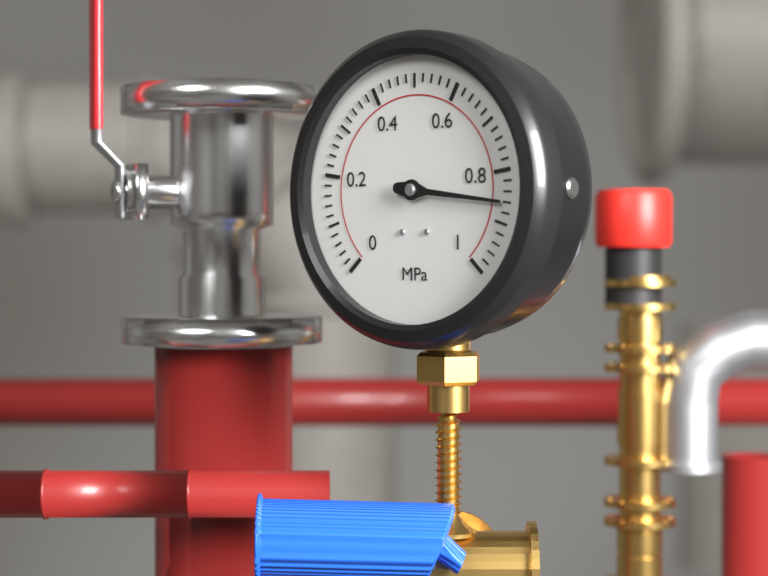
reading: 0.86 MPa
